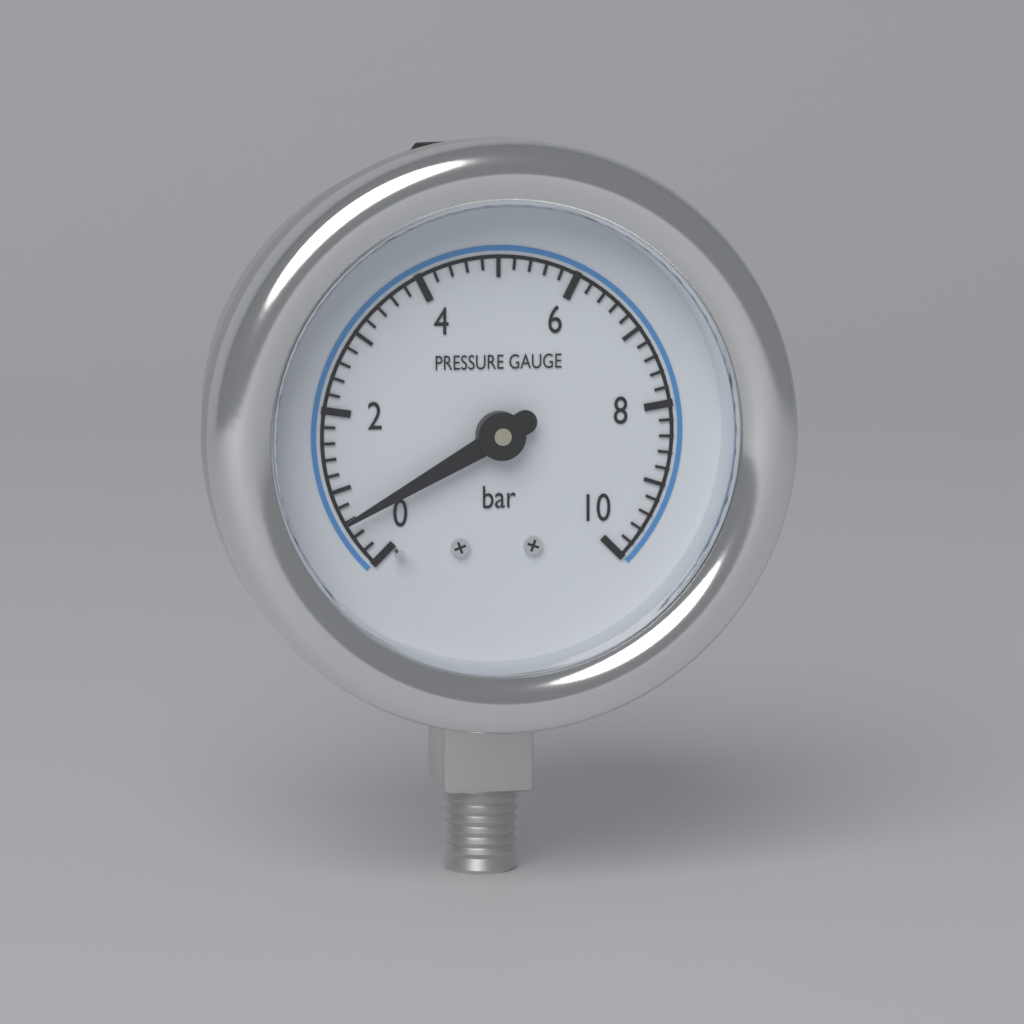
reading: 0.6 bar
